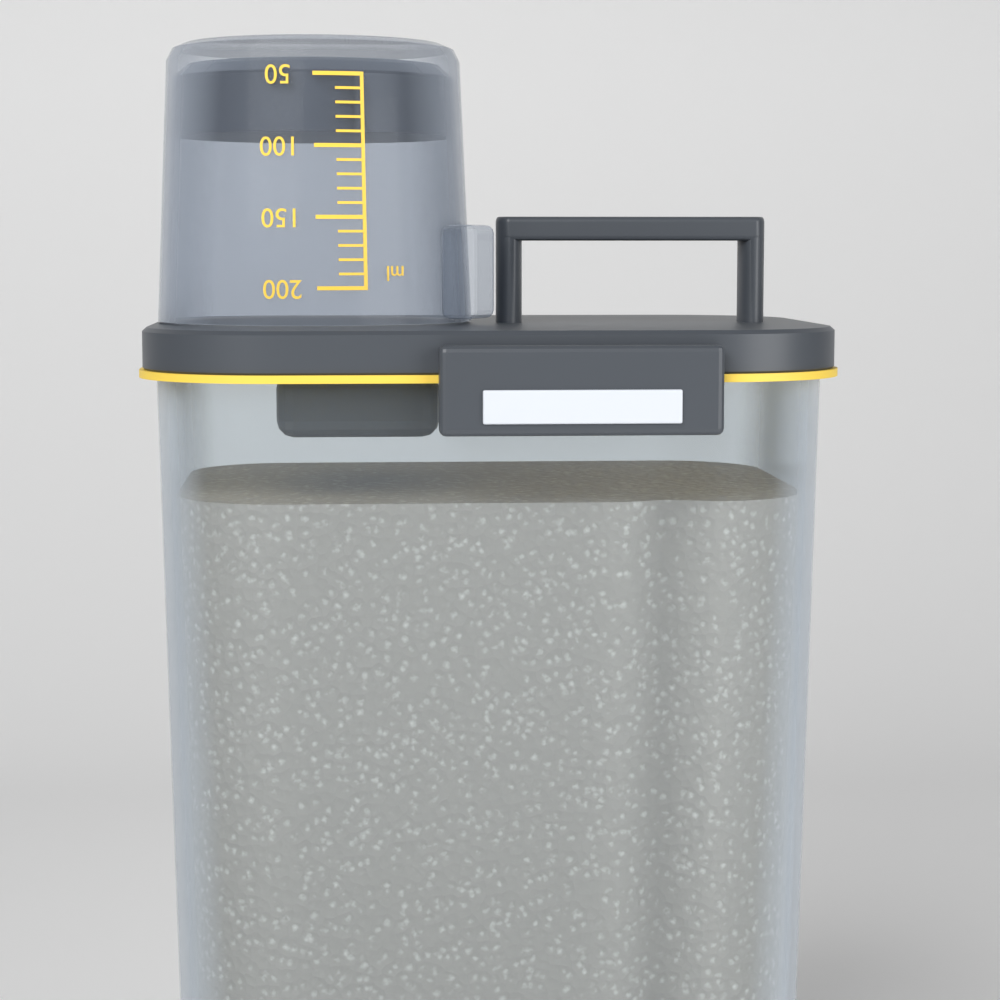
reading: 90 ml
